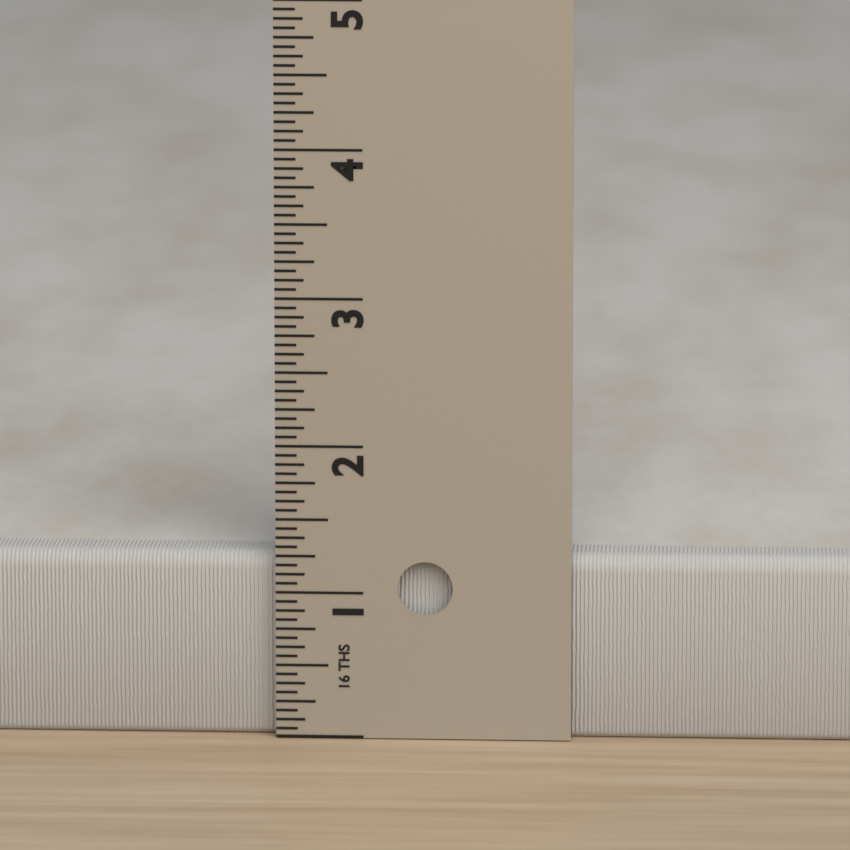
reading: 1.2500 in
